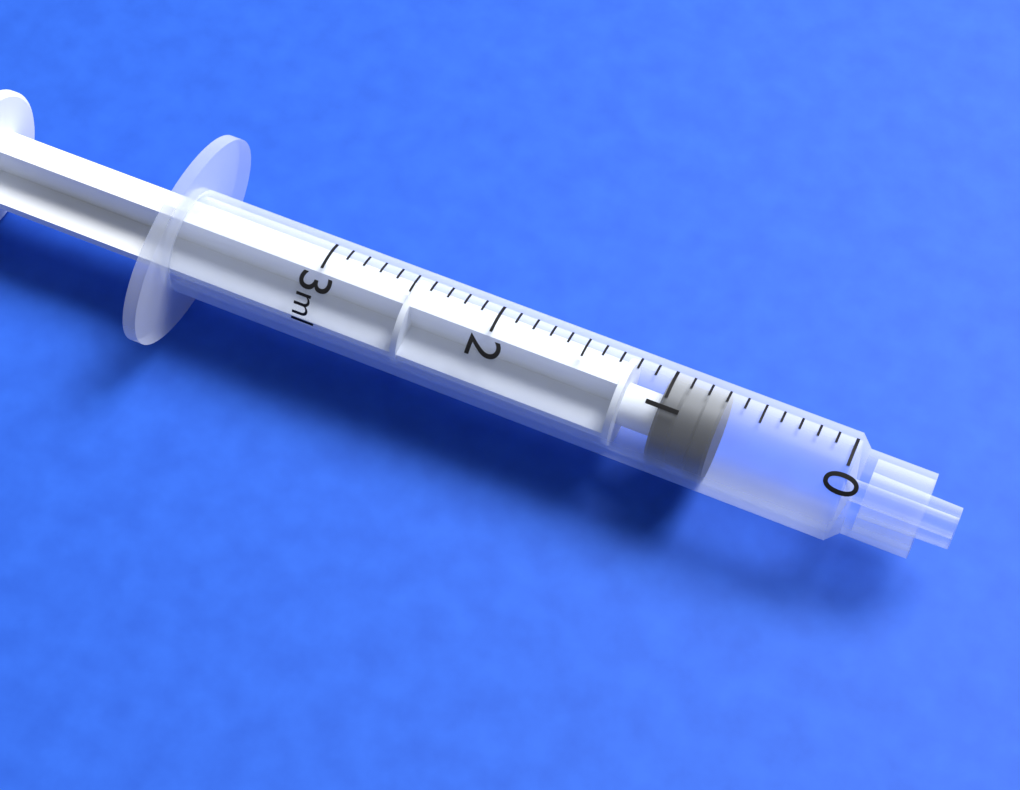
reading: 0.7 ml
